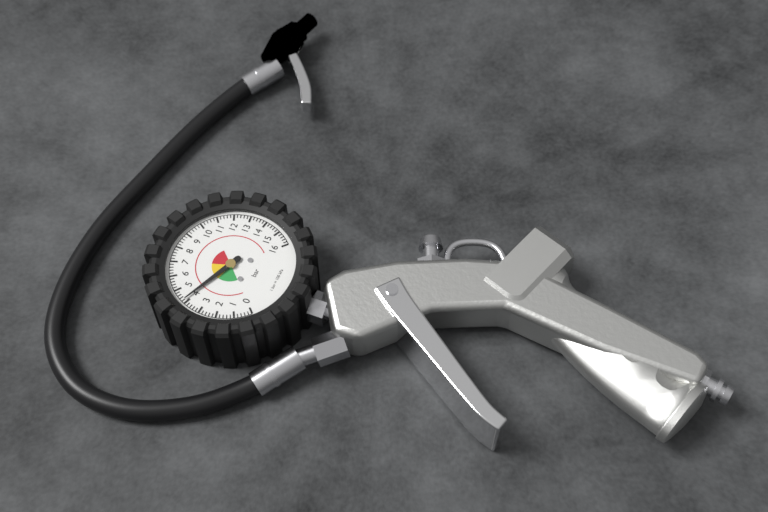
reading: 4.2 bar
